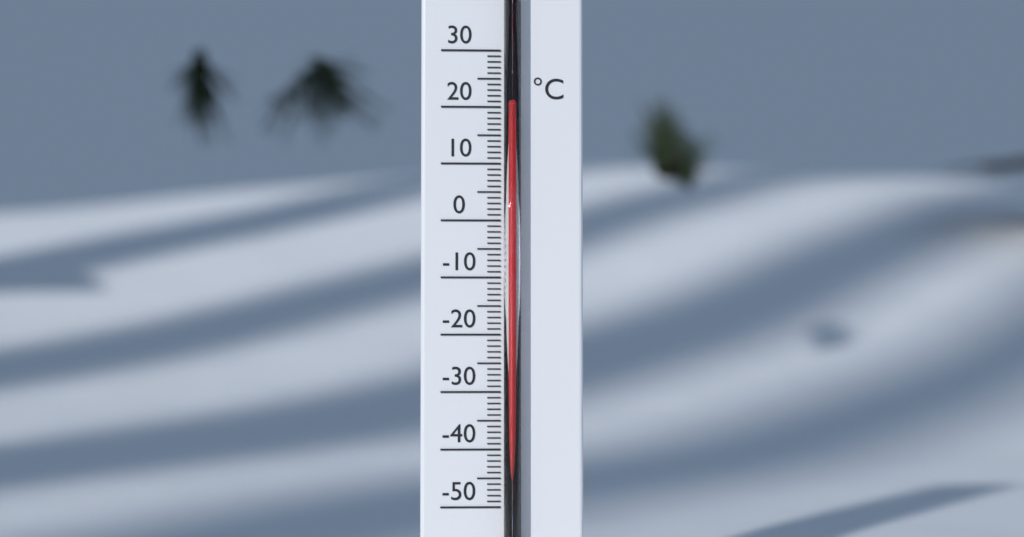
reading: 20 °C
